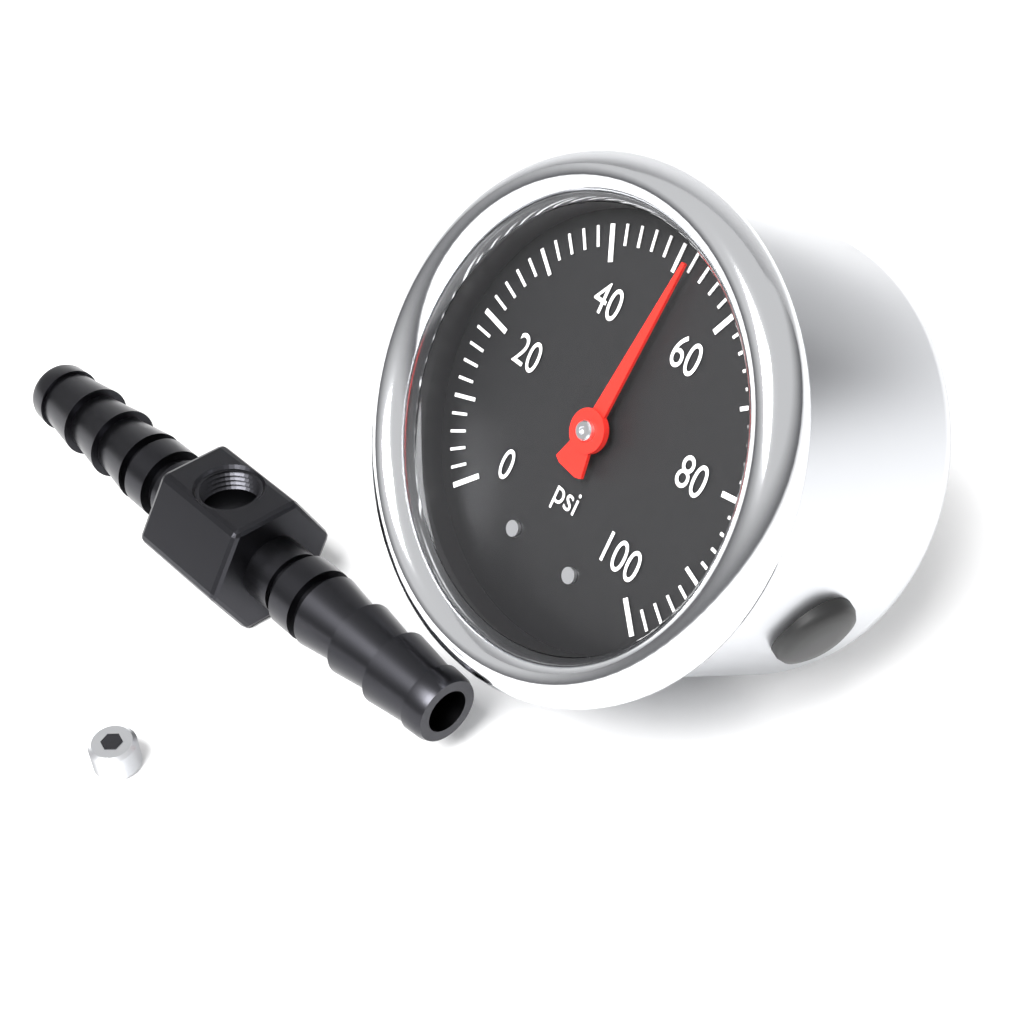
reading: 52 psi
